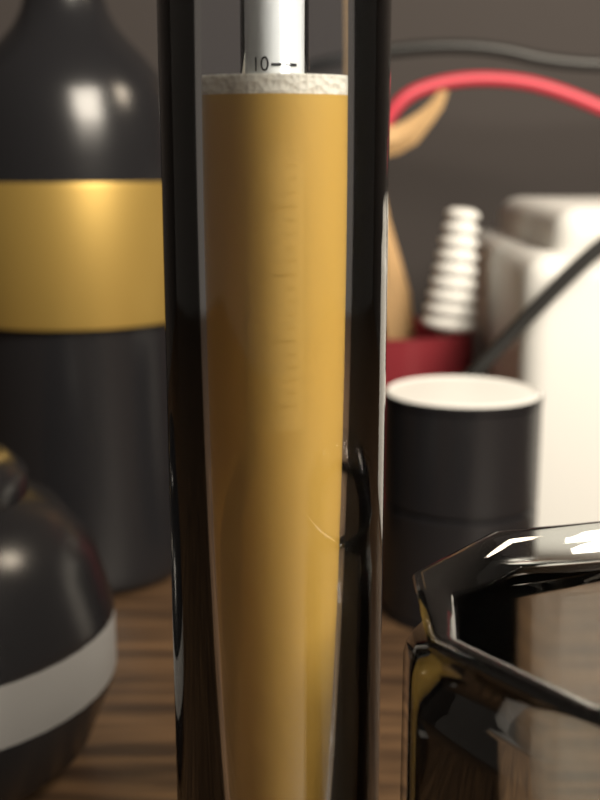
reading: 12 (no unit)
